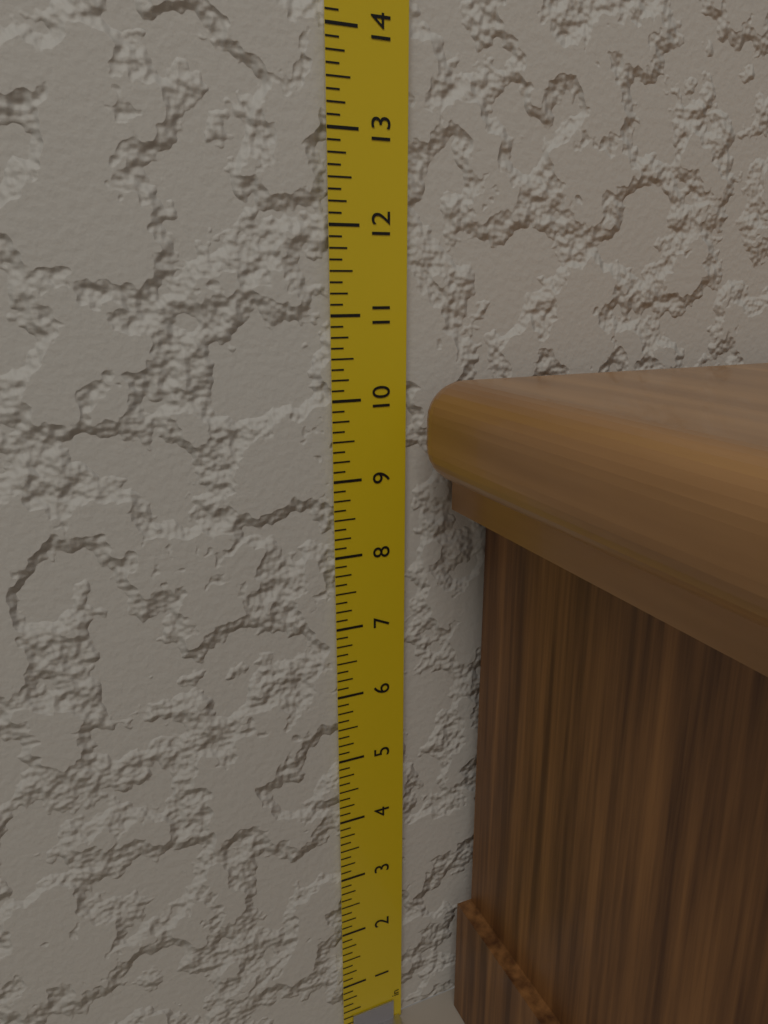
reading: 10.250 in
